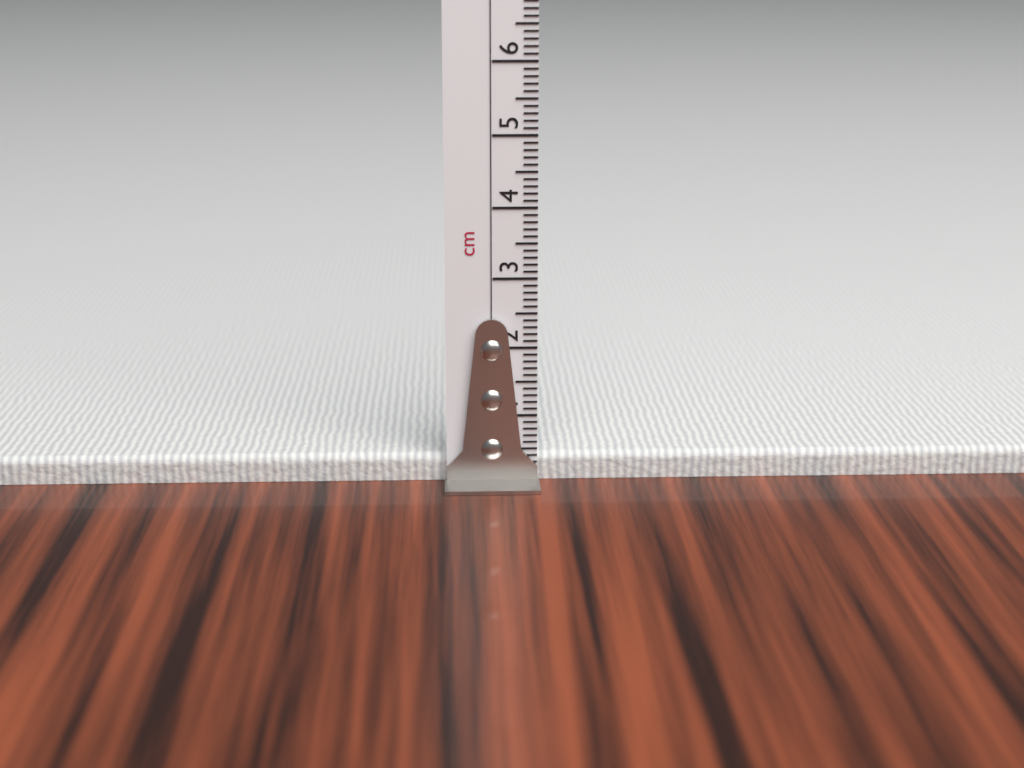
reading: 0.4 cm
